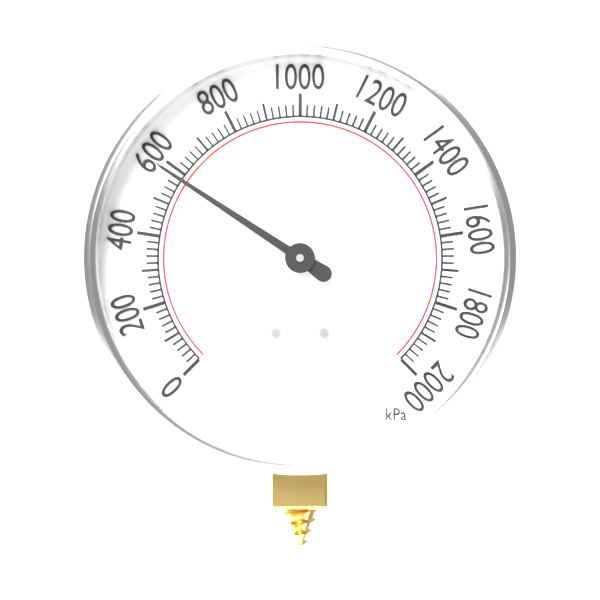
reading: 580 kPa
